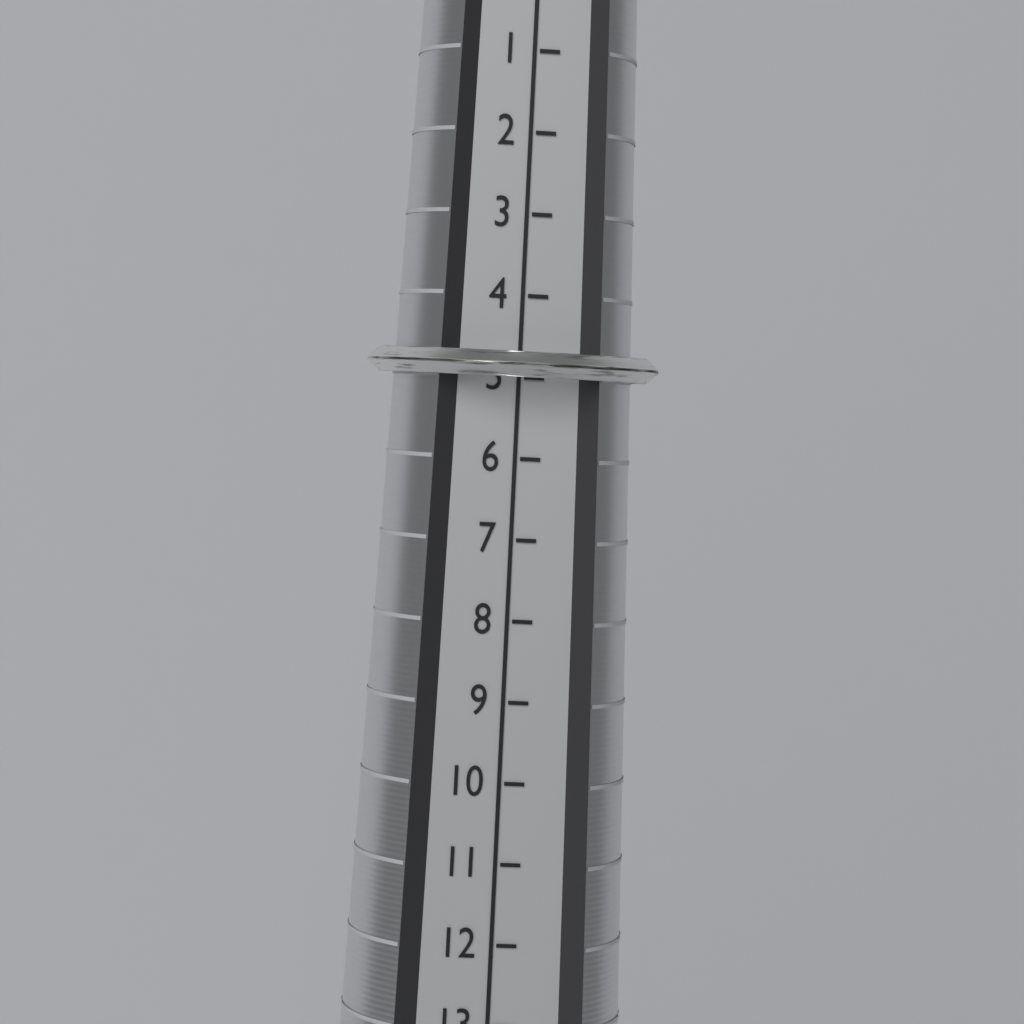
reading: 5 (no unit)
